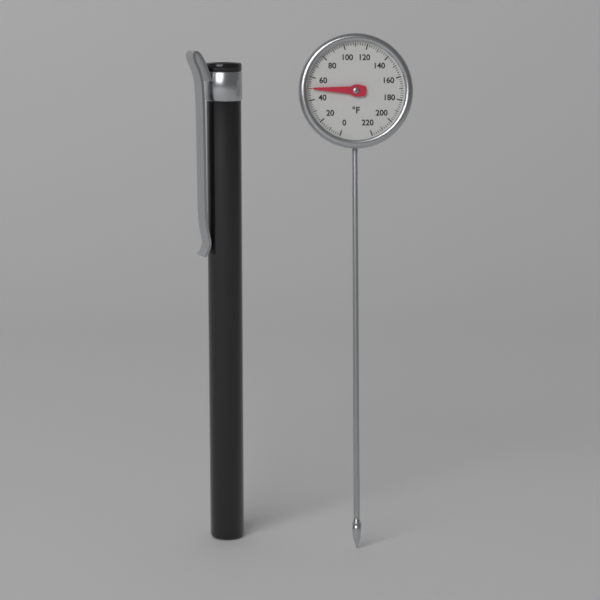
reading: 50 °F
